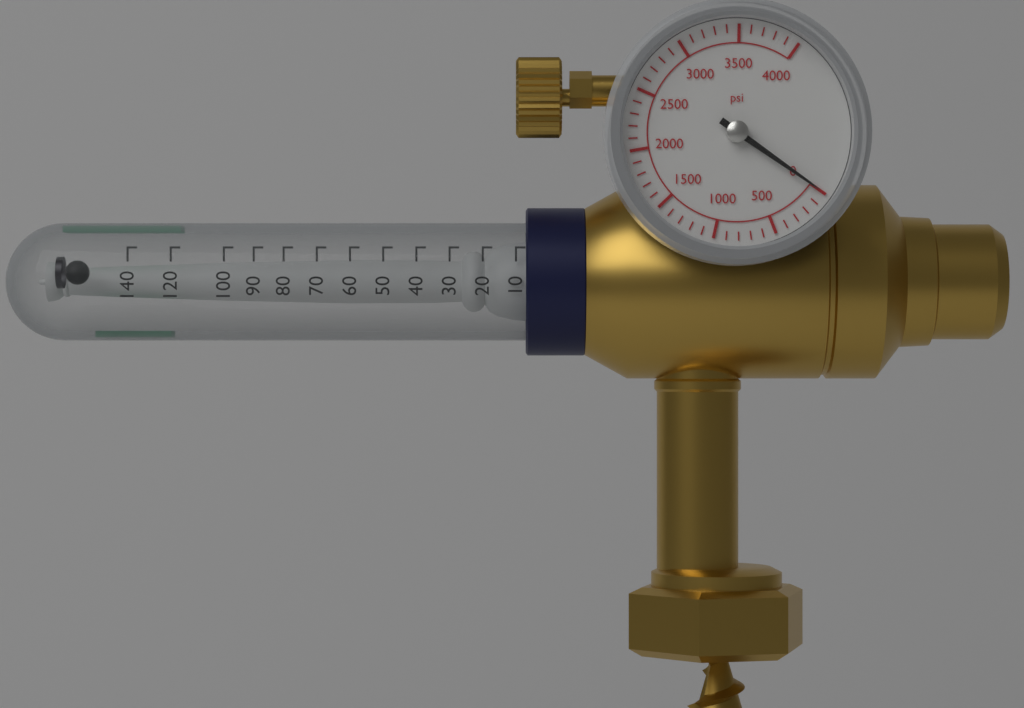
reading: 0 psi
